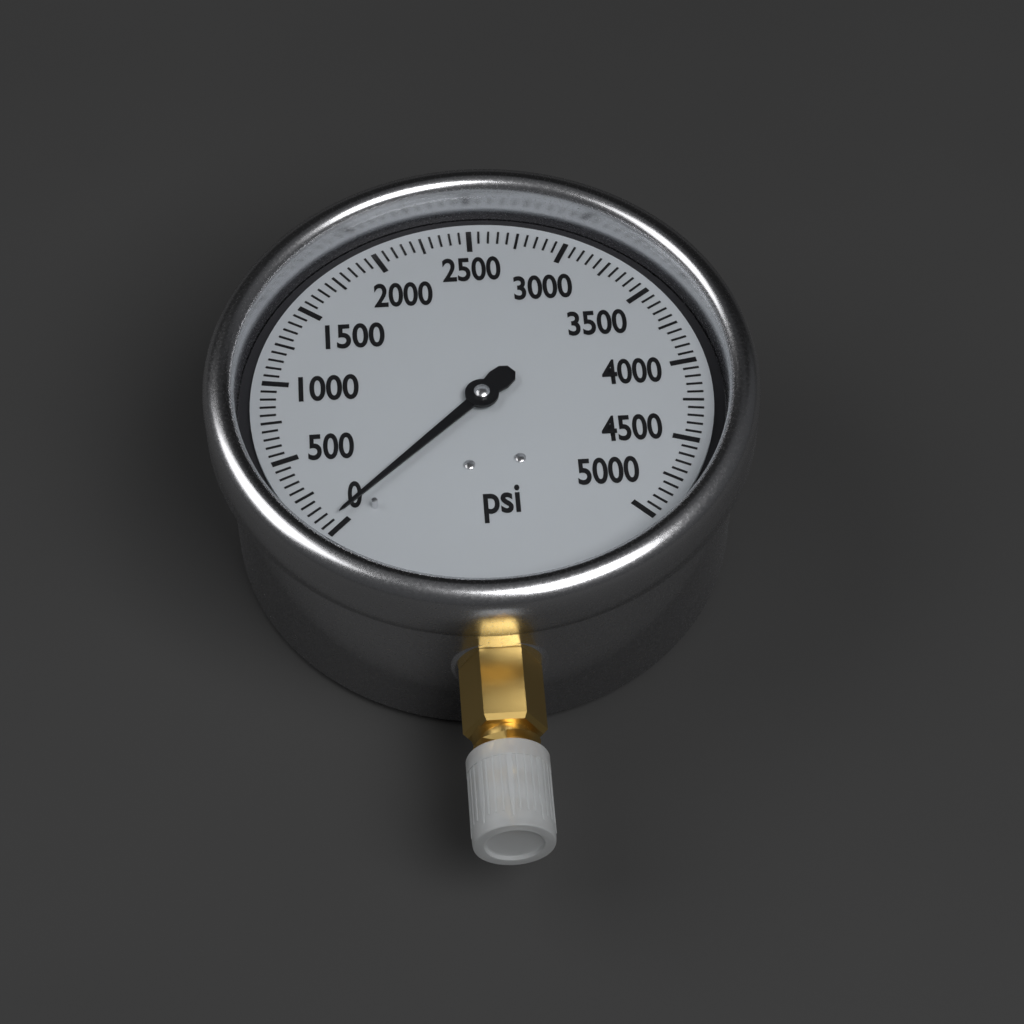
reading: 50 psi
